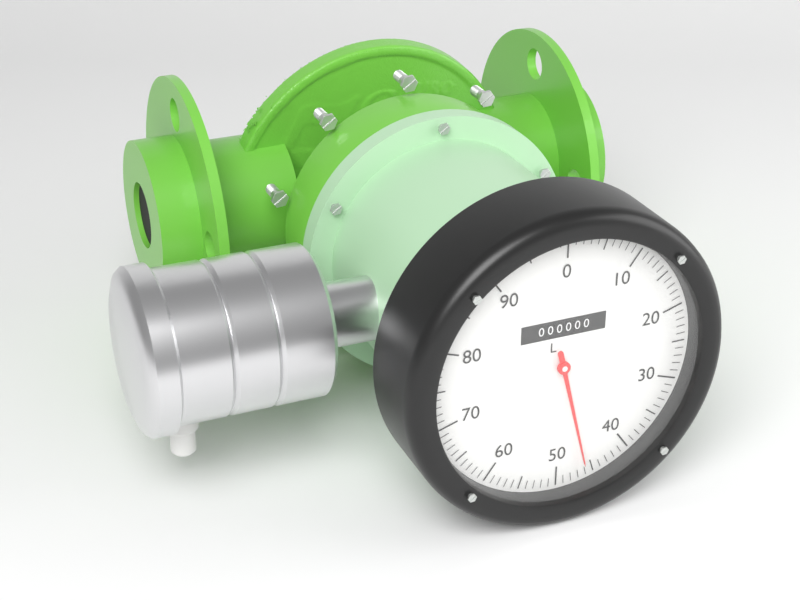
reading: 46 L
